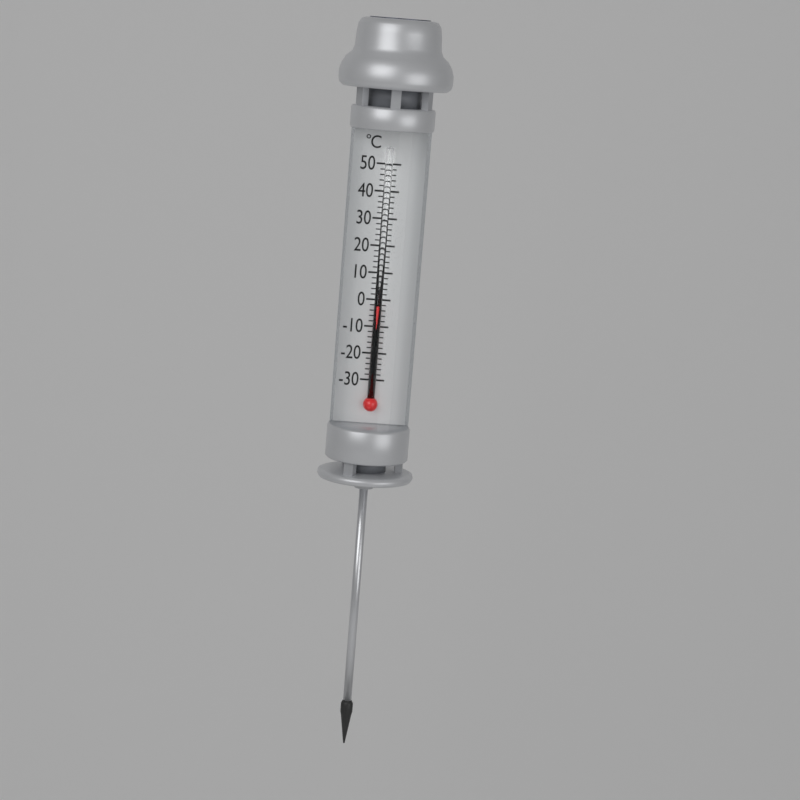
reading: -2 °C
